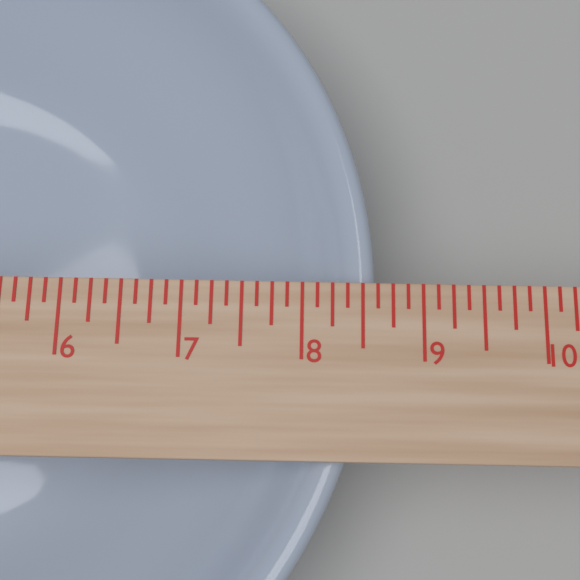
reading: 8.625 in
